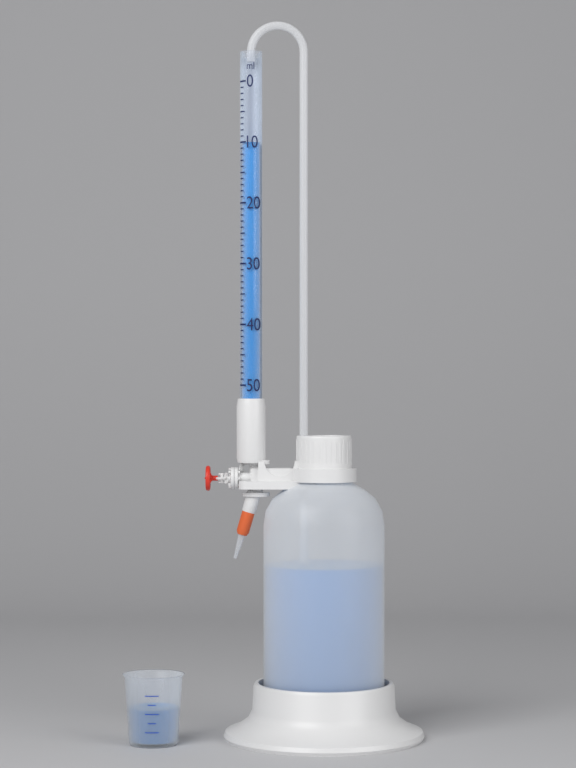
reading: 10 ml
